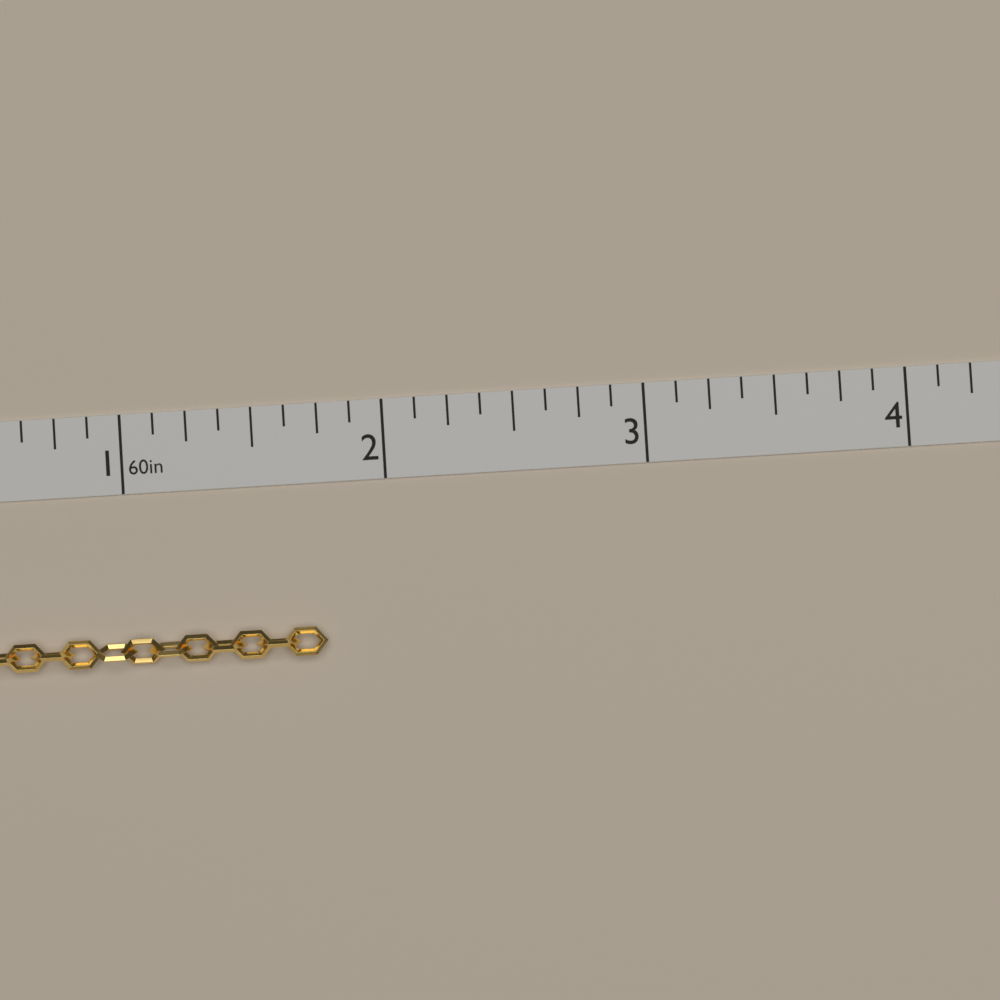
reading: 1.750 in
